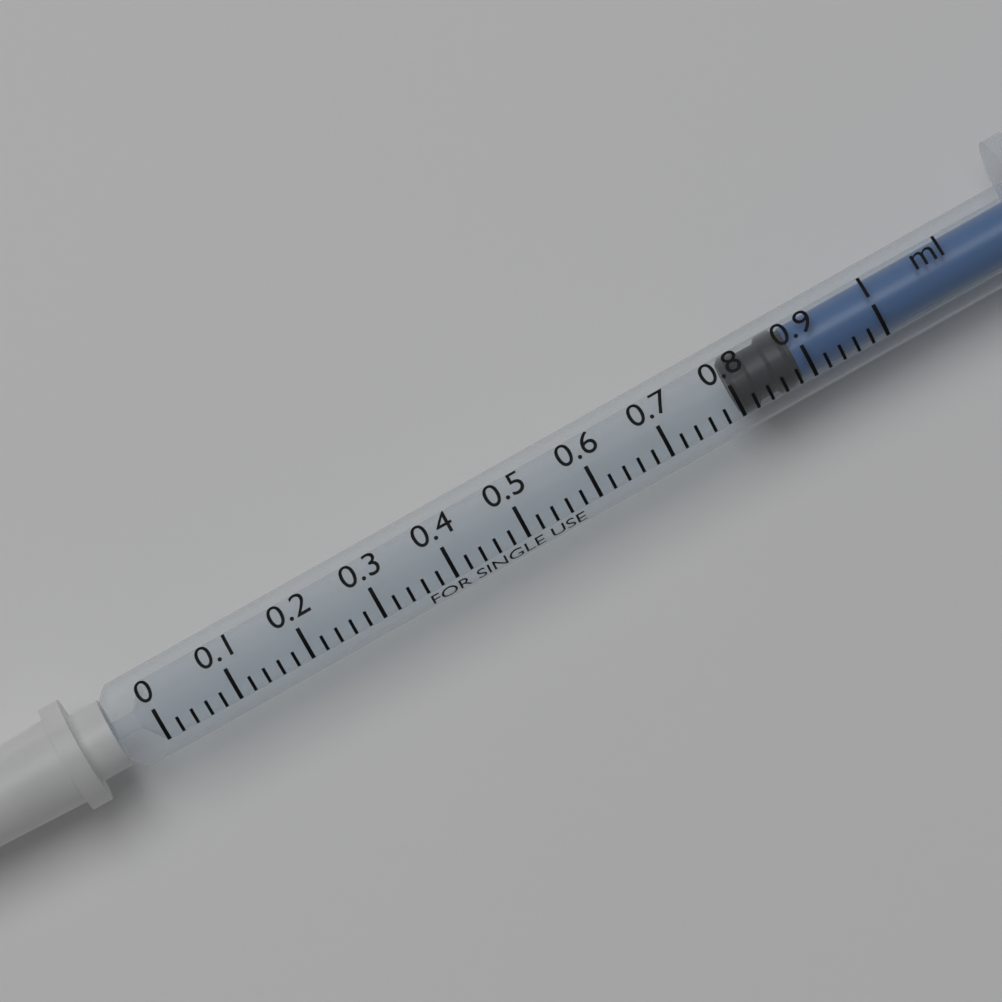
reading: 0.80 ml
